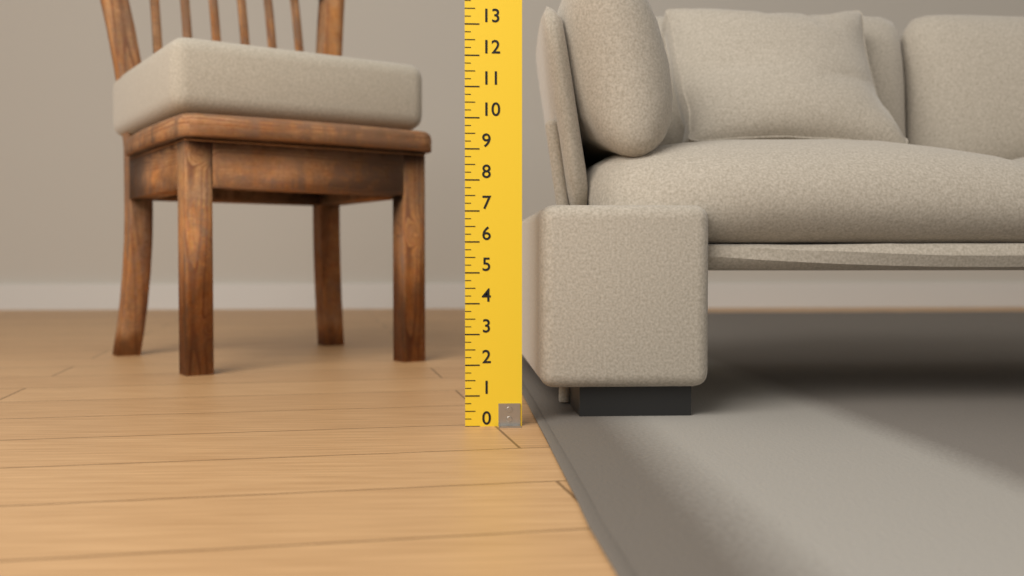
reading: 7.25 (no unit)
